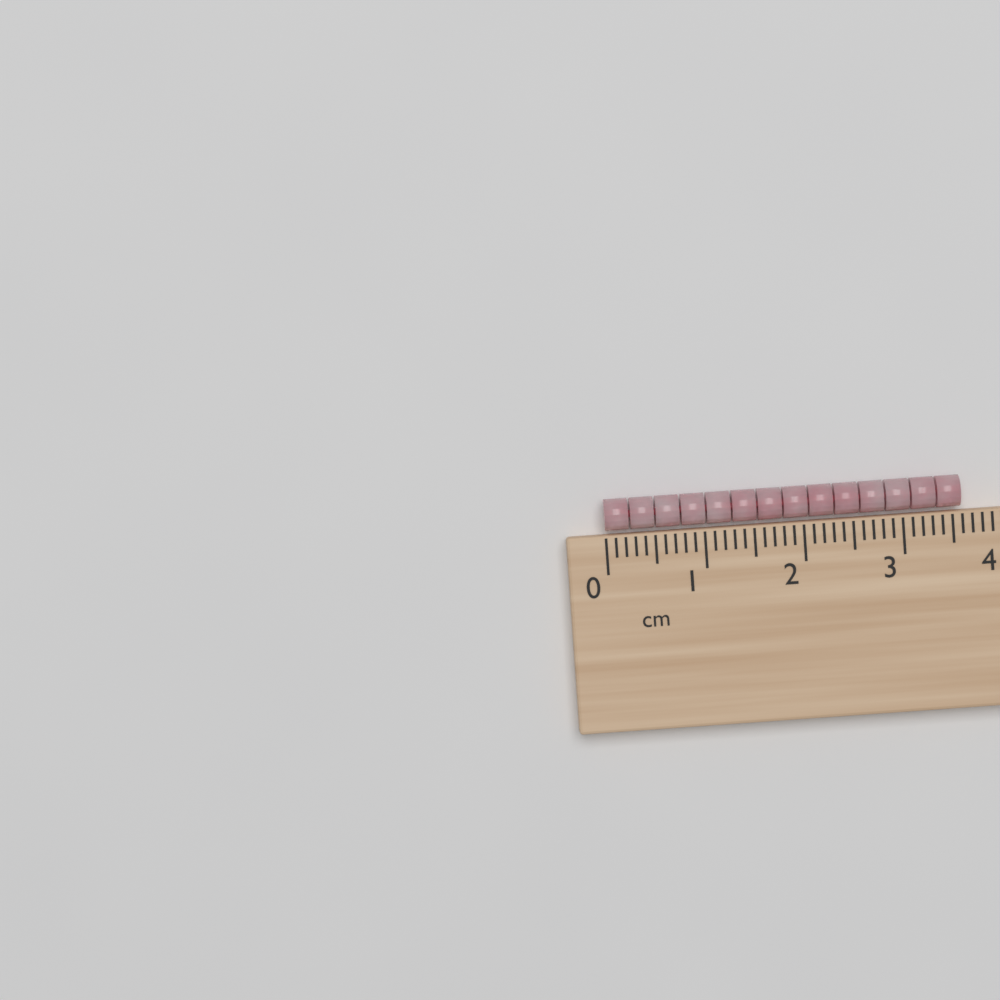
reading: 3.6 cm
